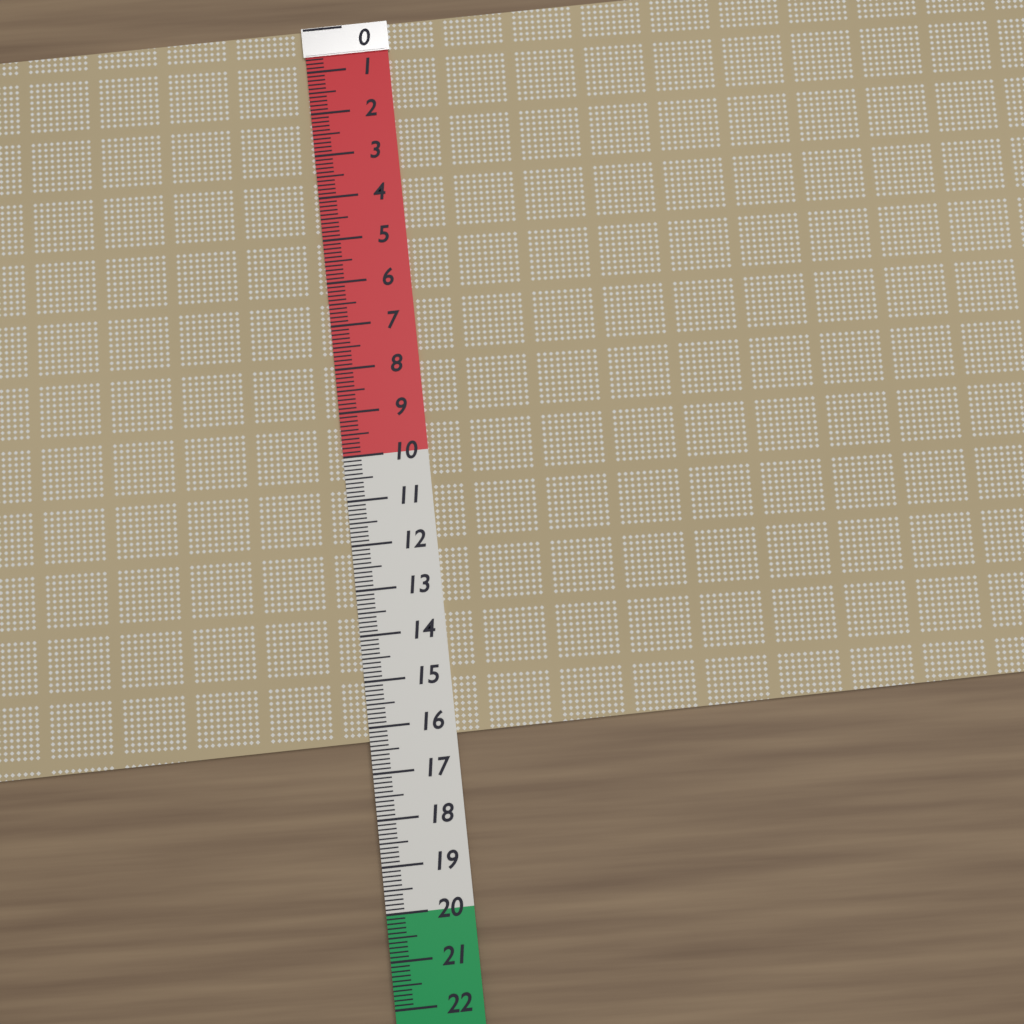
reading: 16.3 (no unit)
